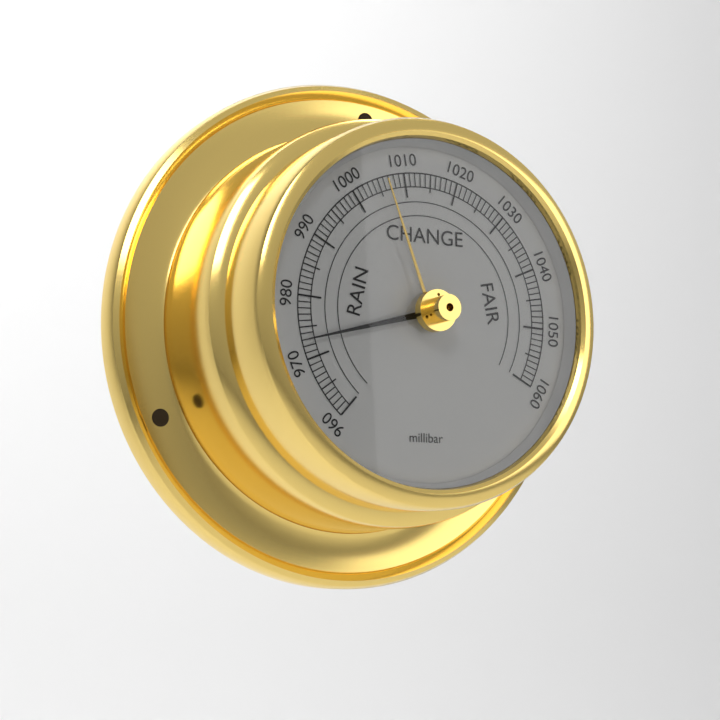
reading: 973 millibar
